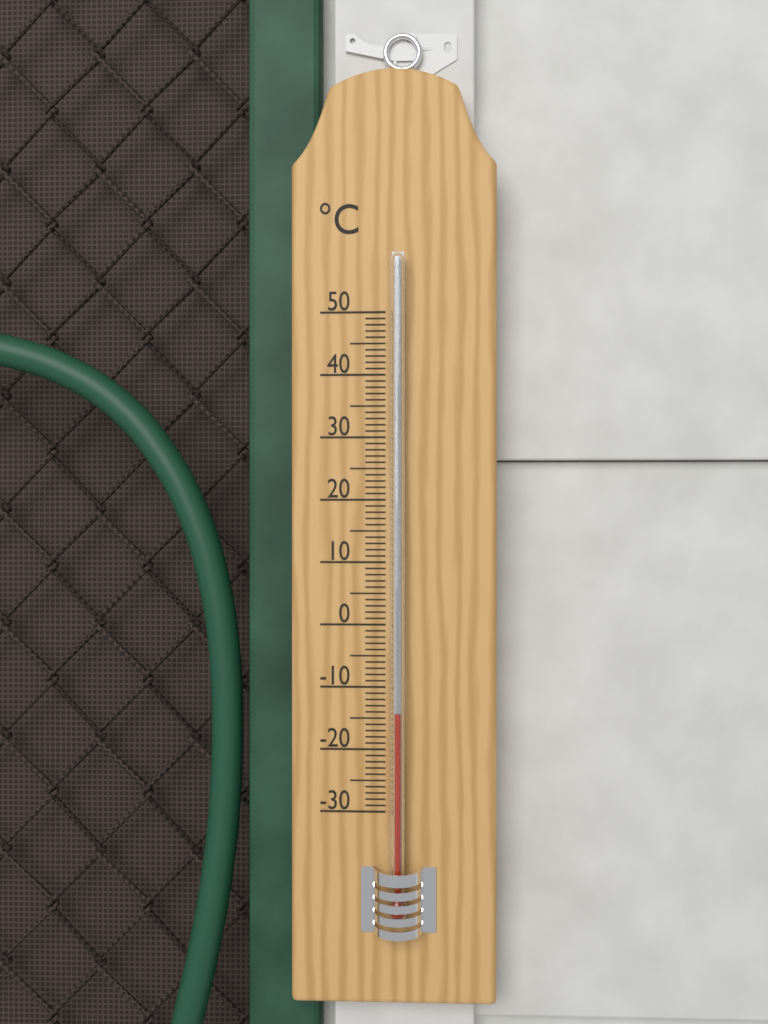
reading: -14 °C
